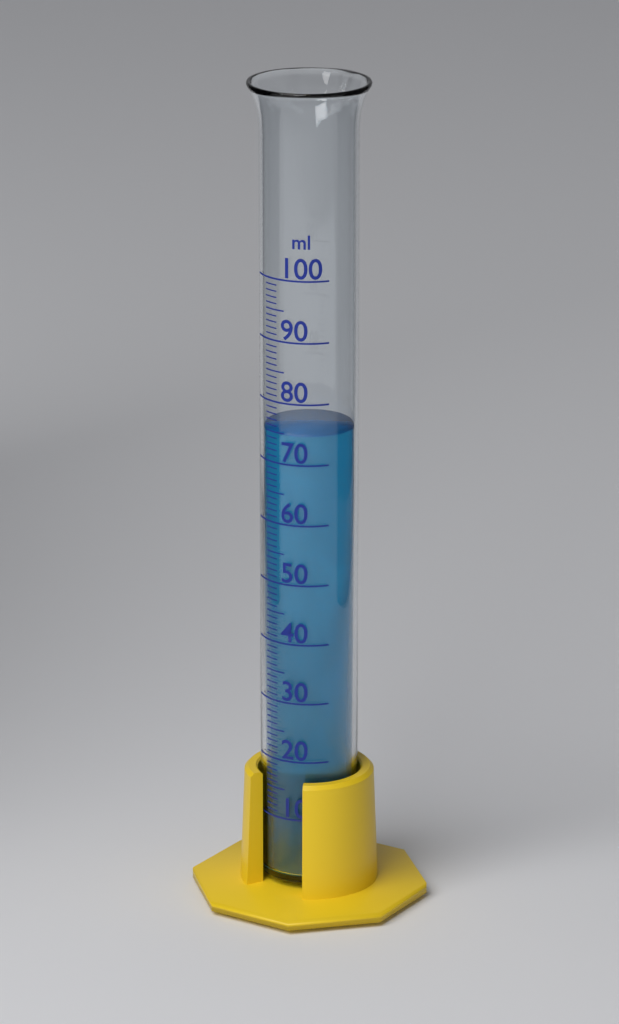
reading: 75 ml
